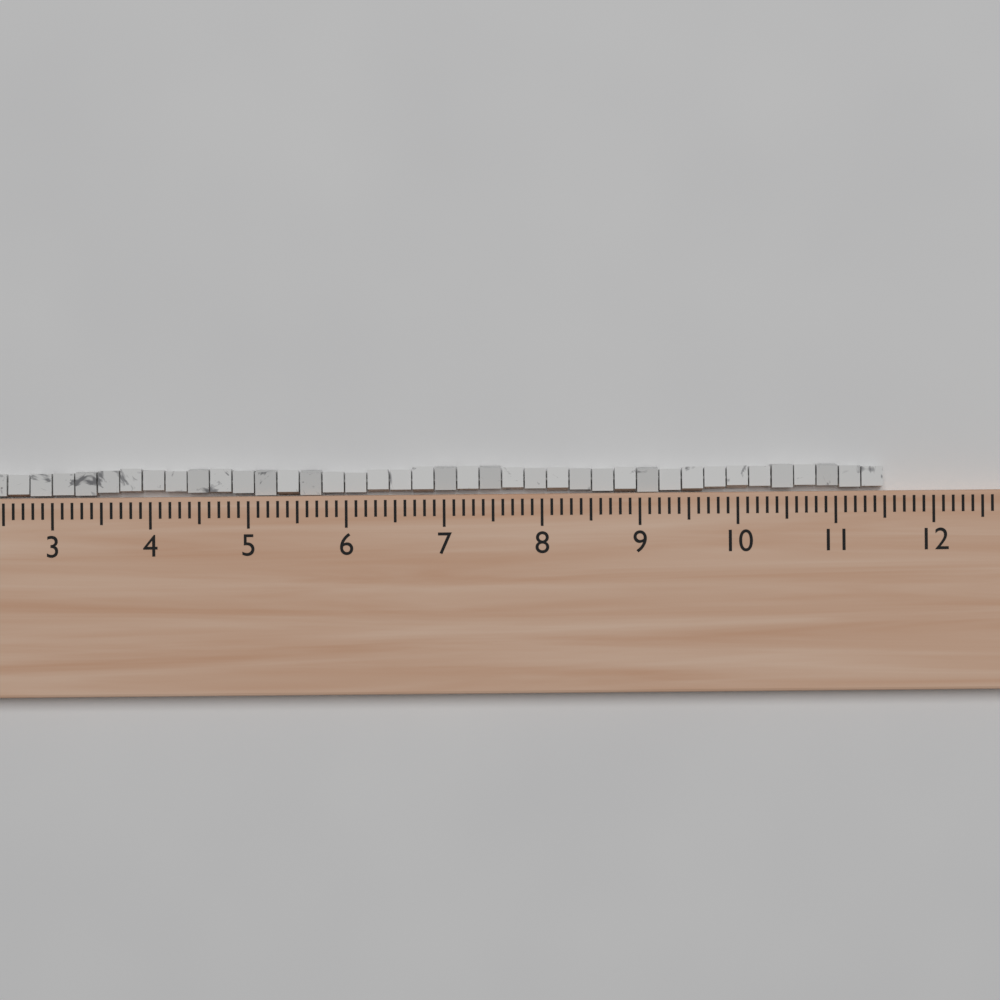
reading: 11.5 (no unit)
